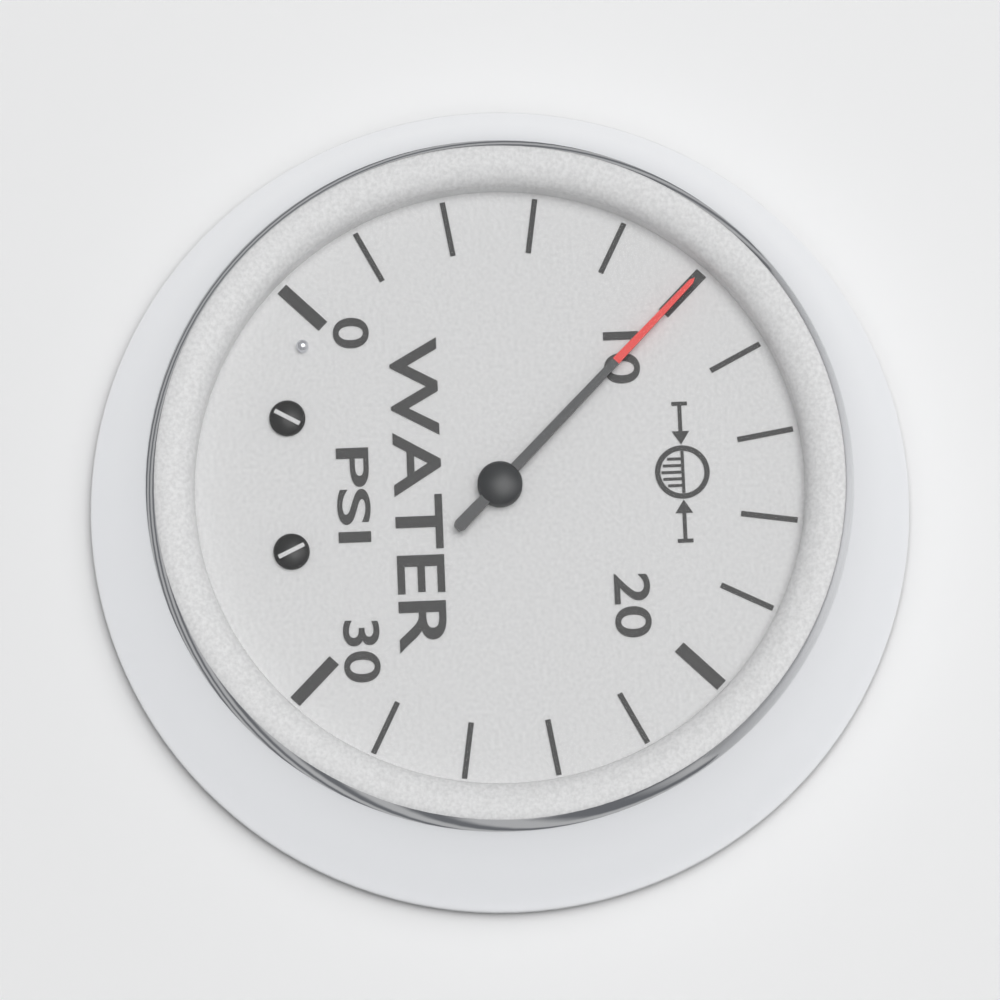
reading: 10 psi
